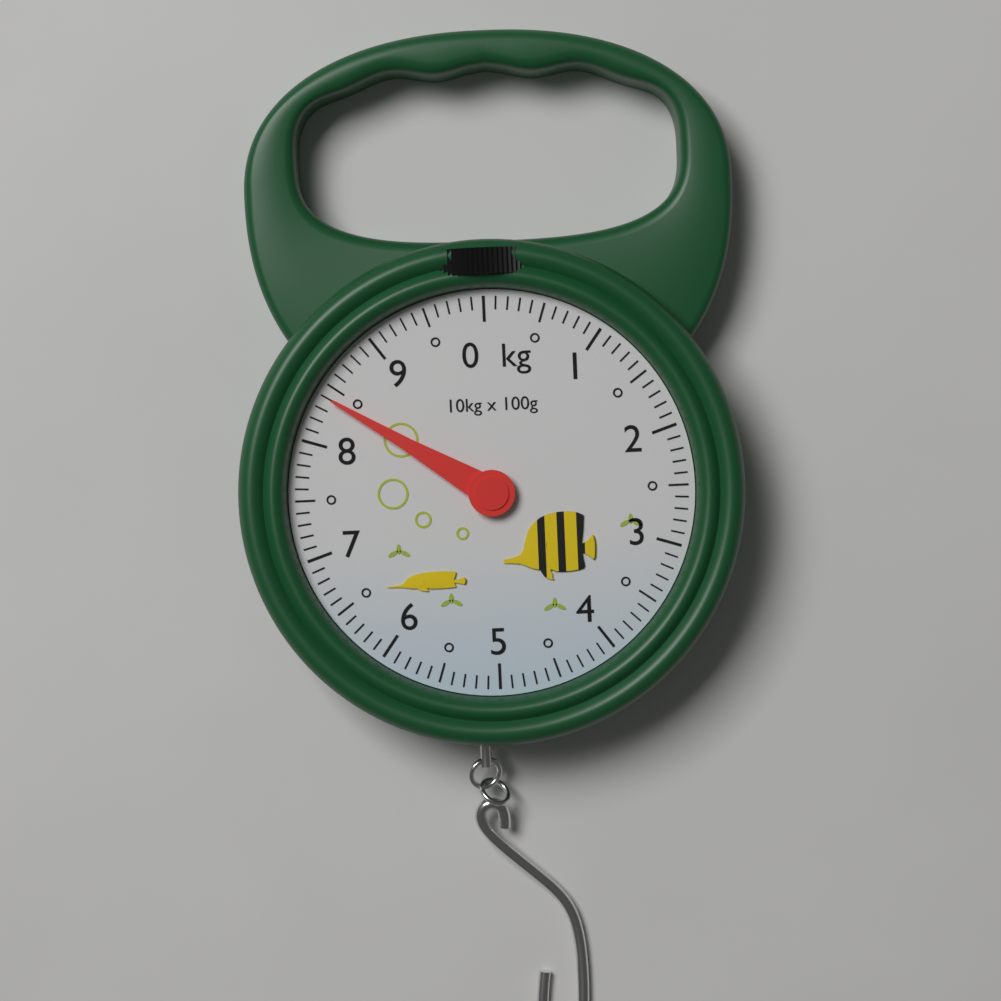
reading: 8.4 kg
